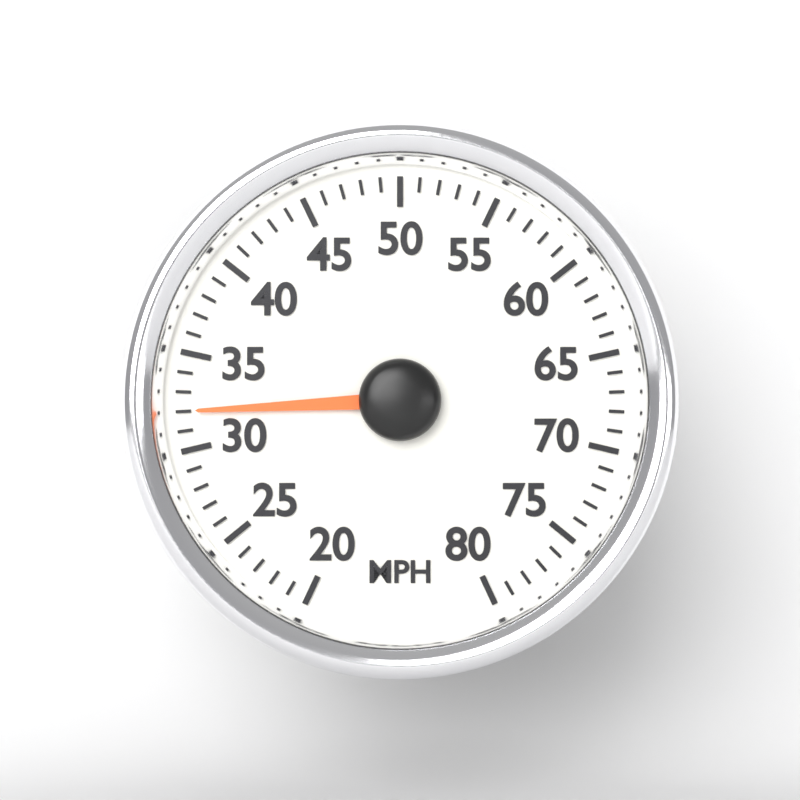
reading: 32 MPH
